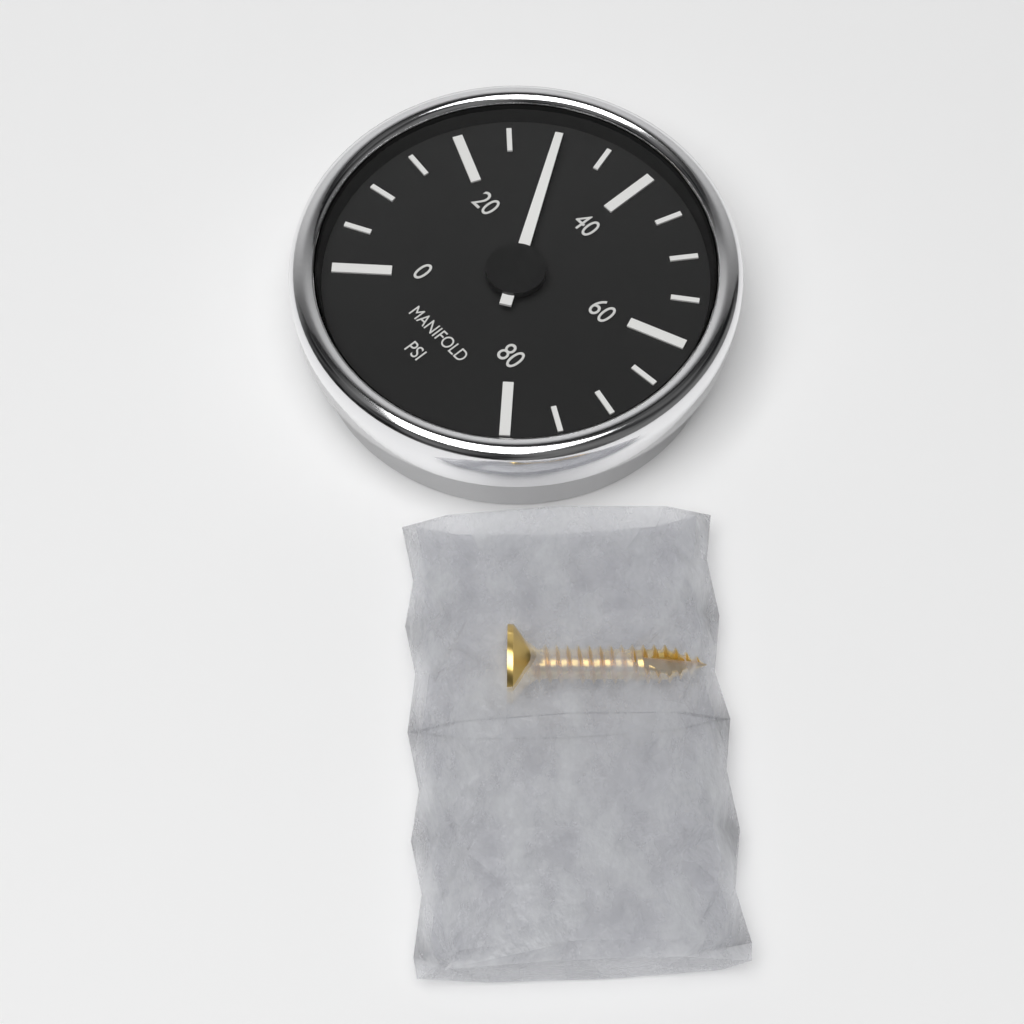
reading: 30 psi
